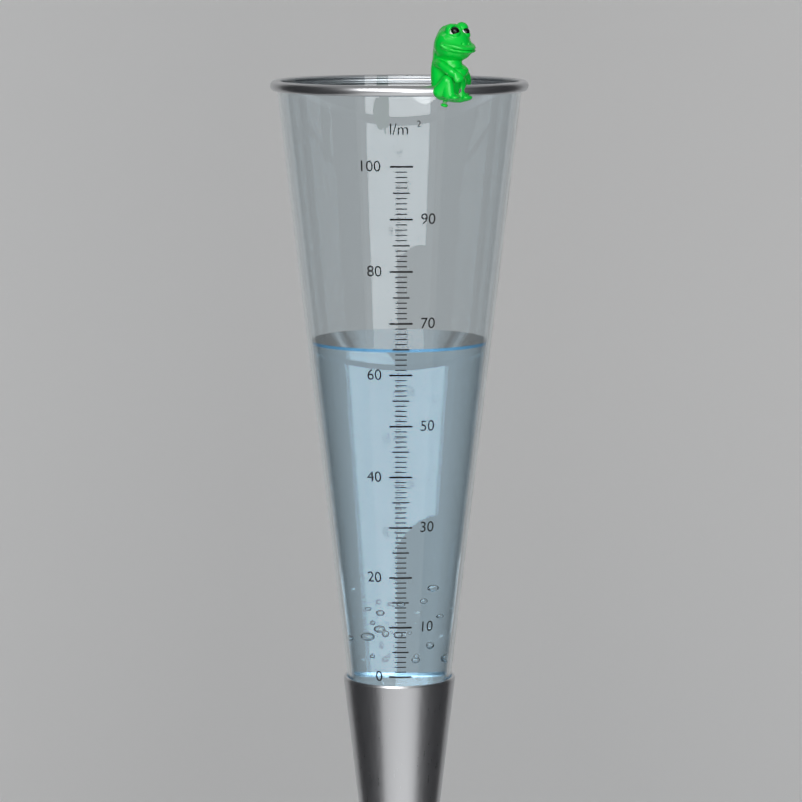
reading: 65 l/m²
